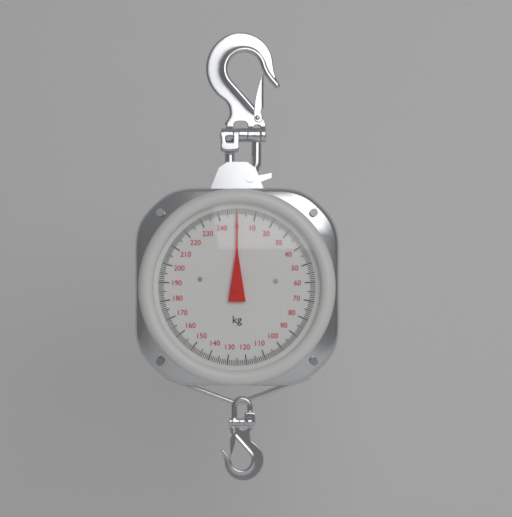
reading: 0 kg
